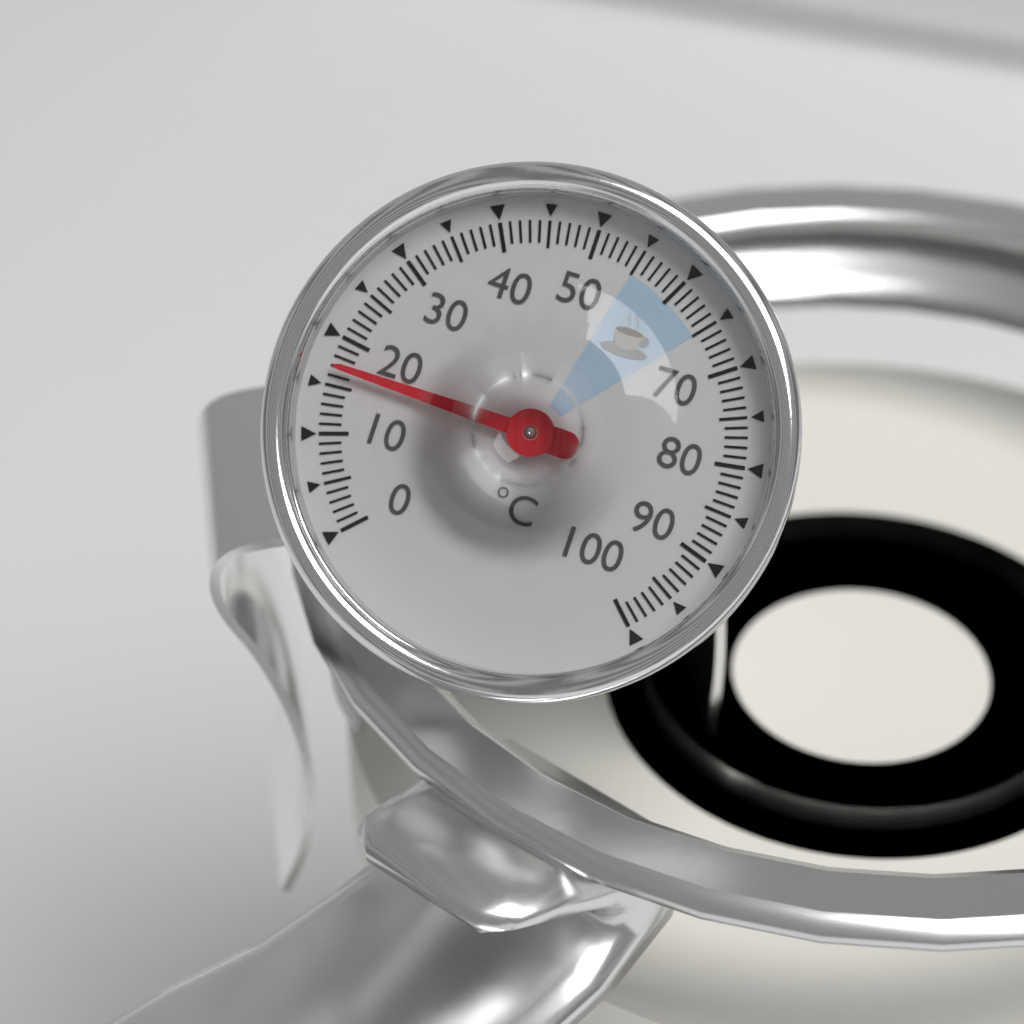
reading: 17 °C
